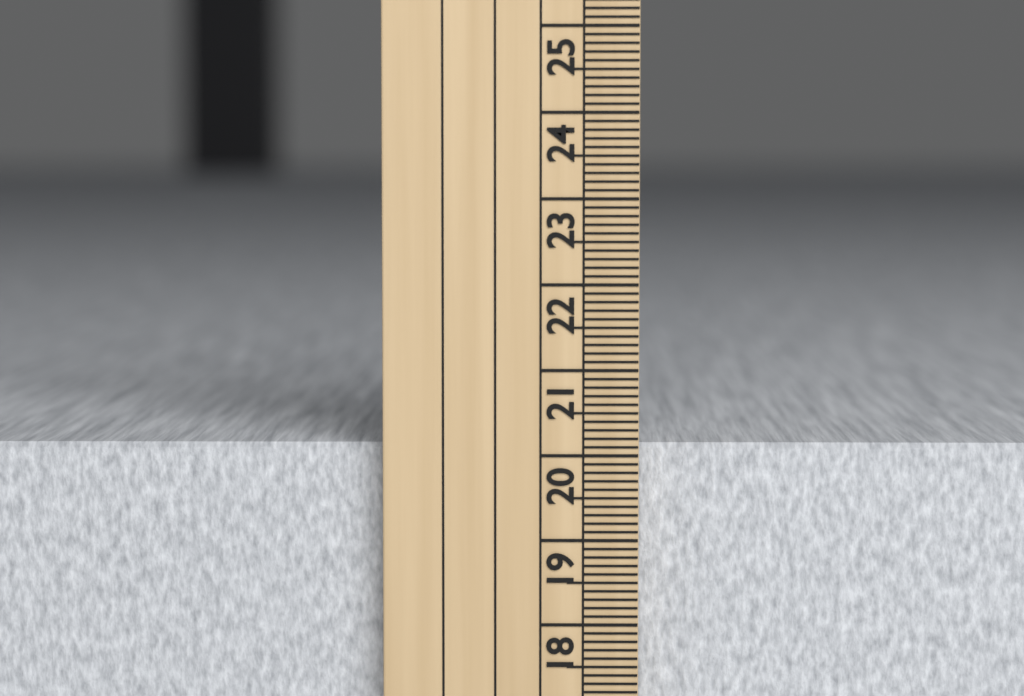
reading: 20.1 cm
